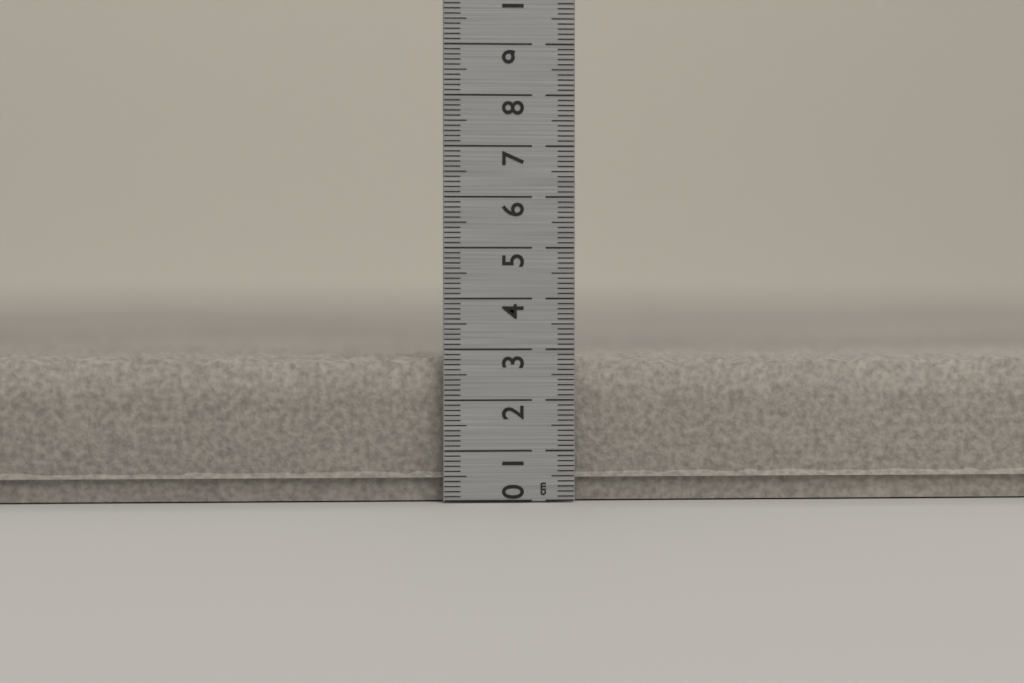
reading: 2.9 cm
